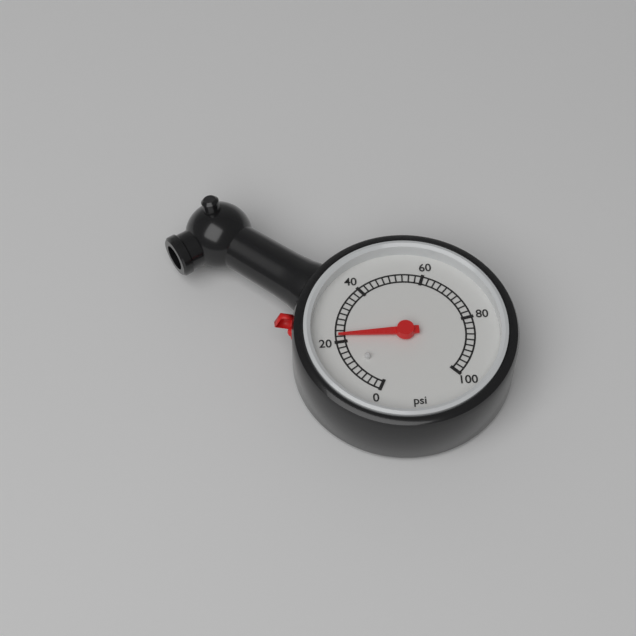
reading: 22 psi
